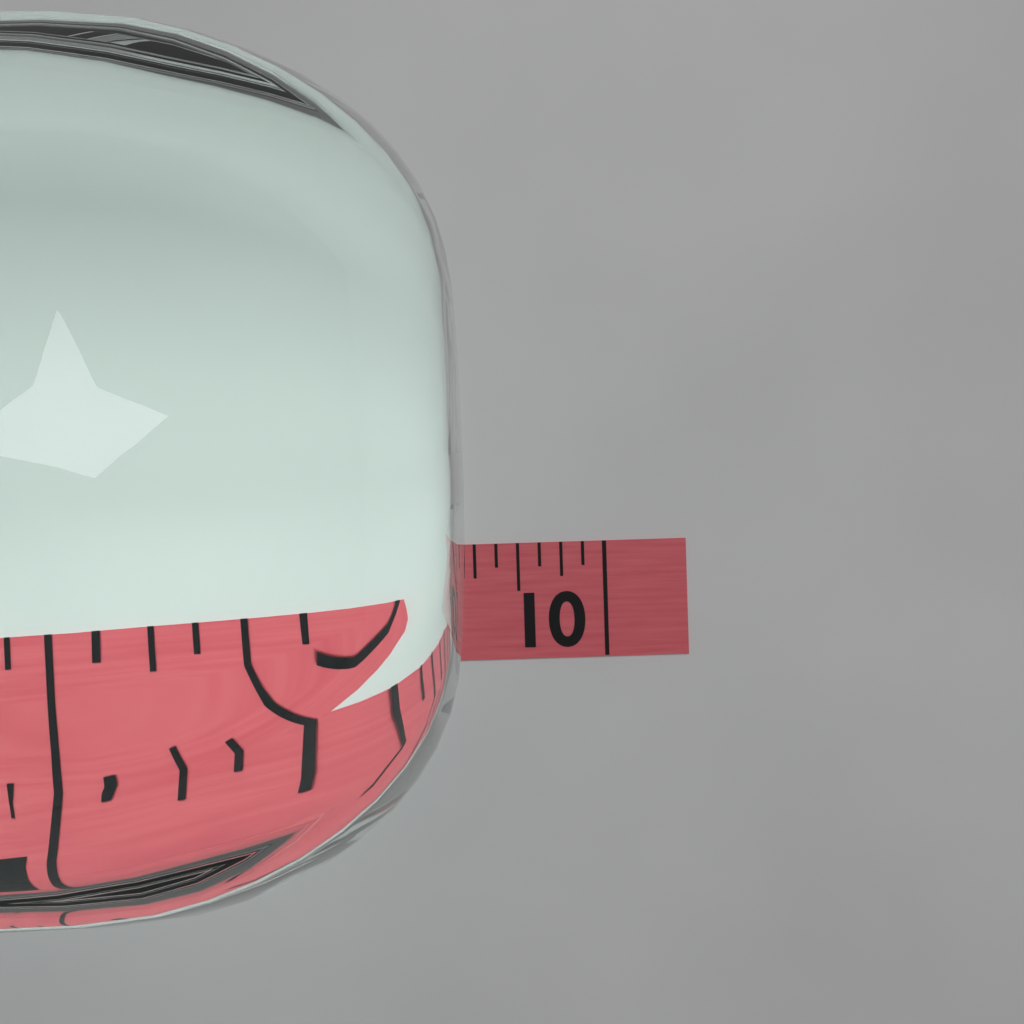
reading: 9.250 (no unit)
